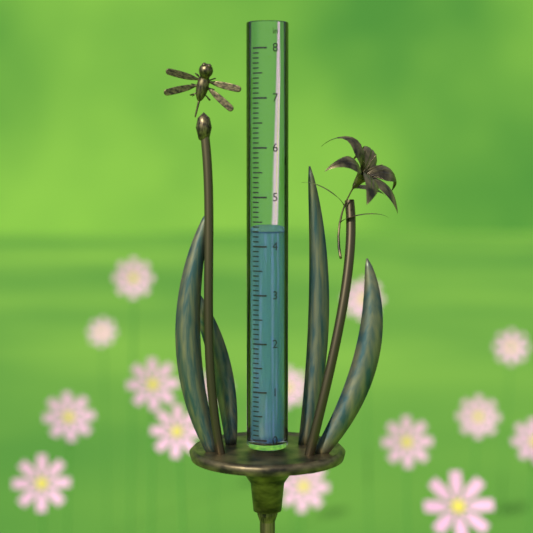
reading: 4.3 in
